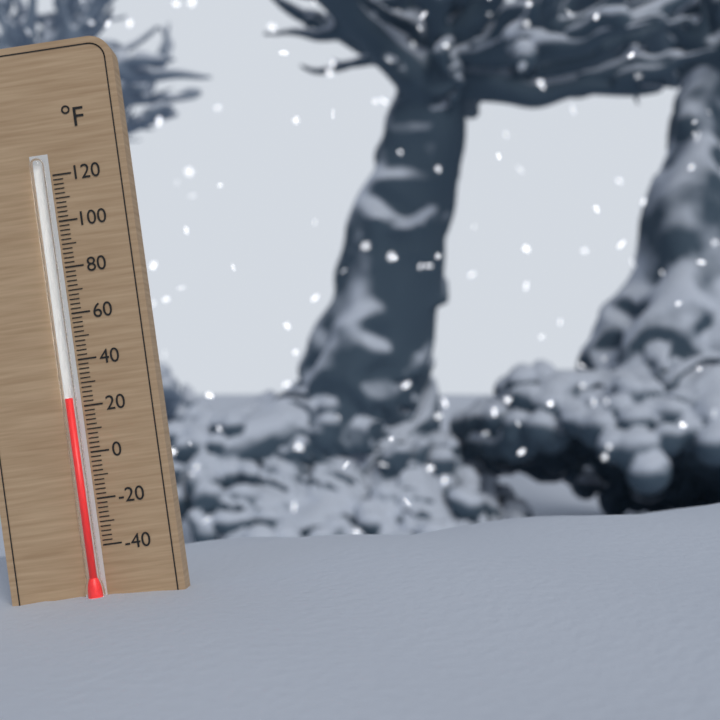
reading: 24 °F
